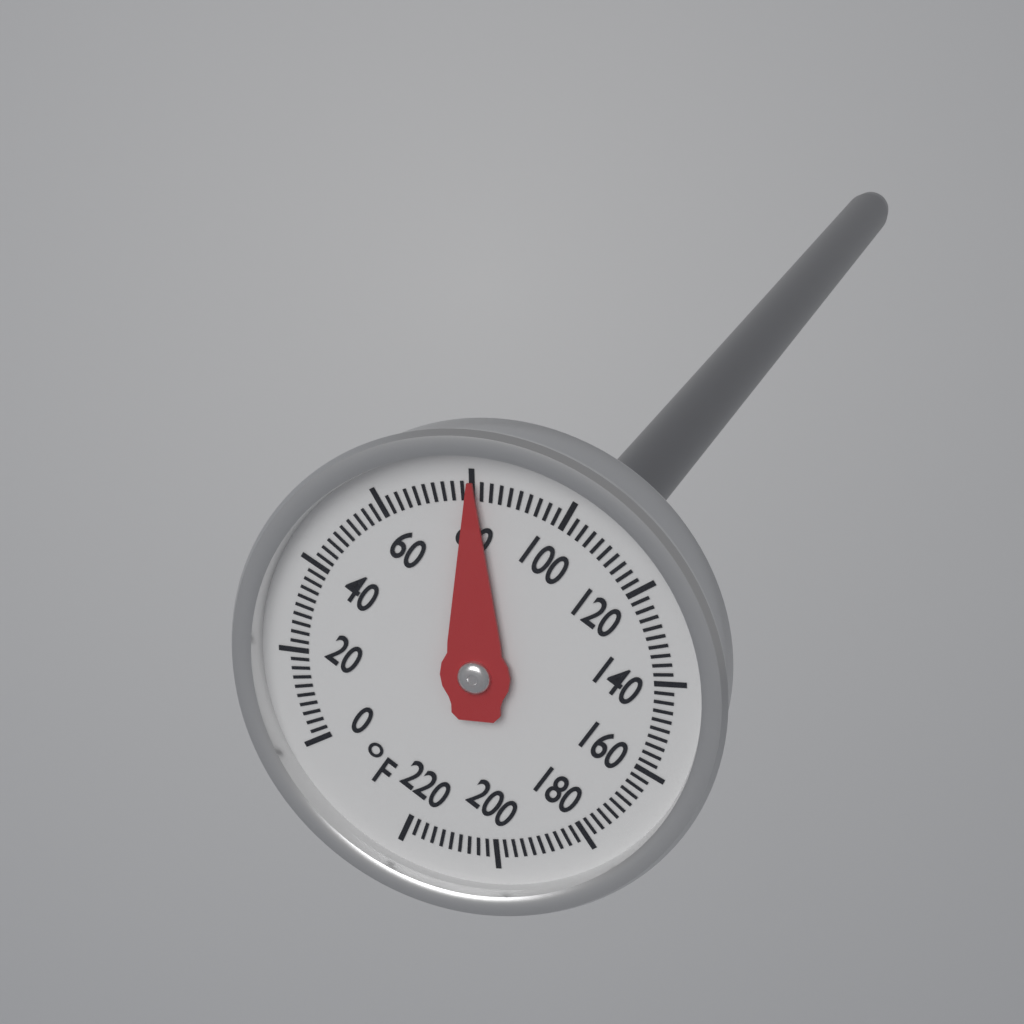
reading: 80 °F
